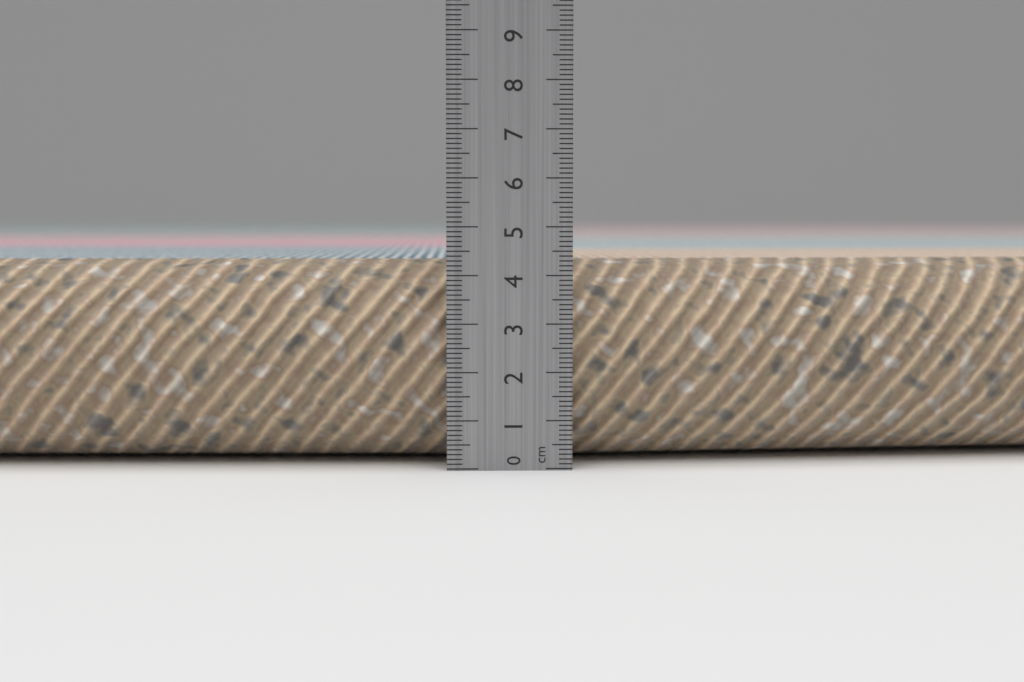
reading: 4.3 cm
